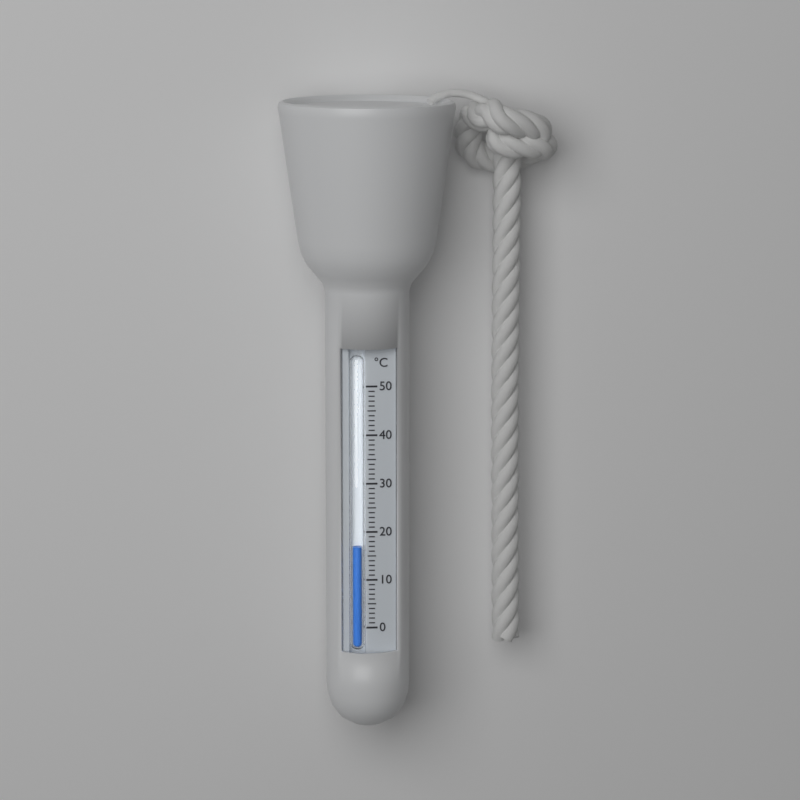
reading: 17 °C
